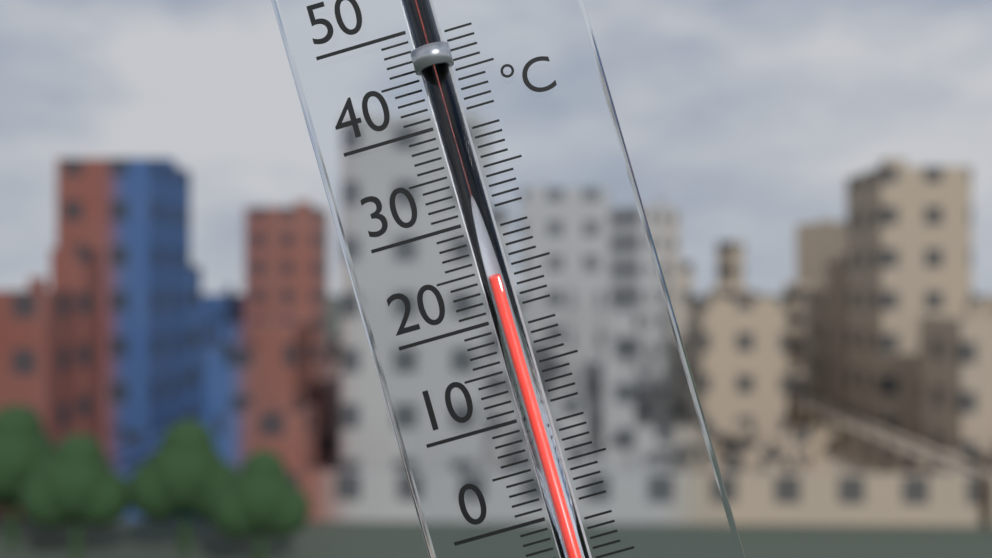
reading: 24 °C
